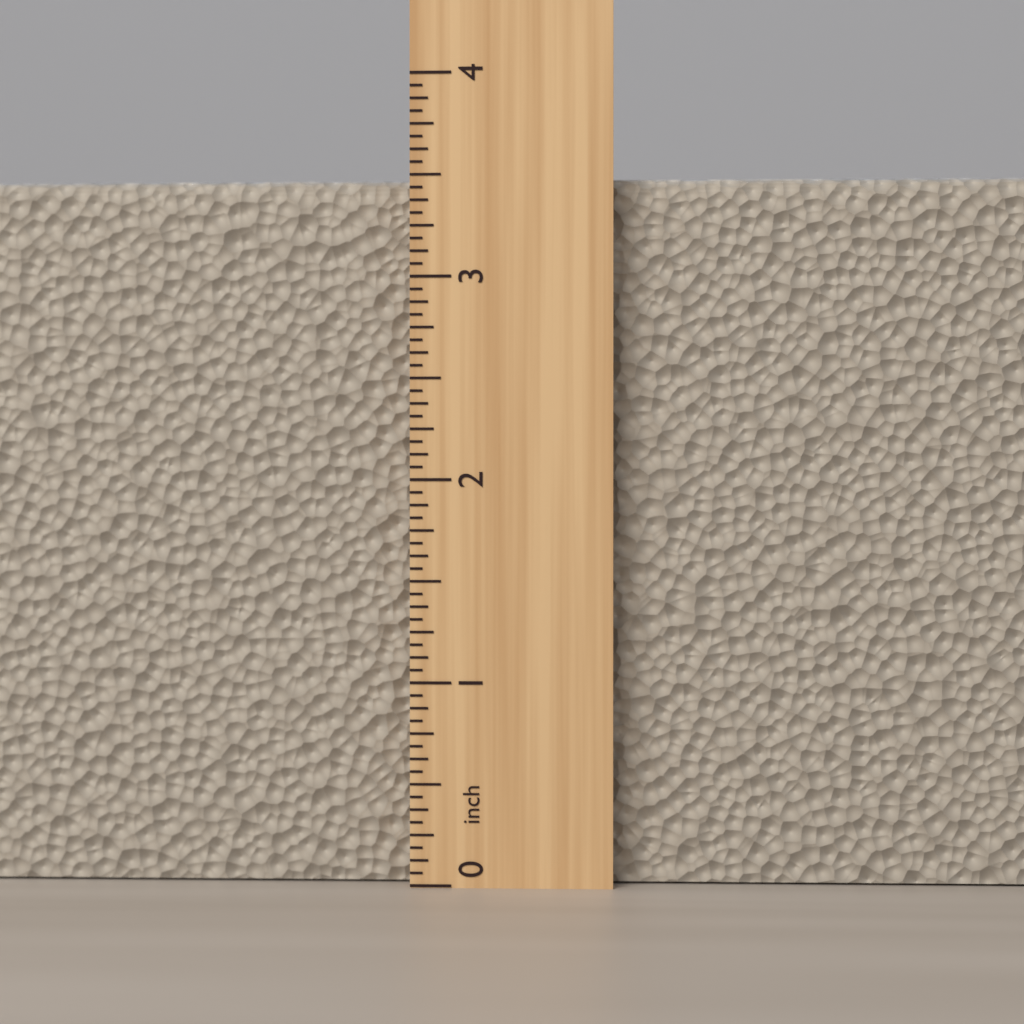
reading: 3.5000 inch
